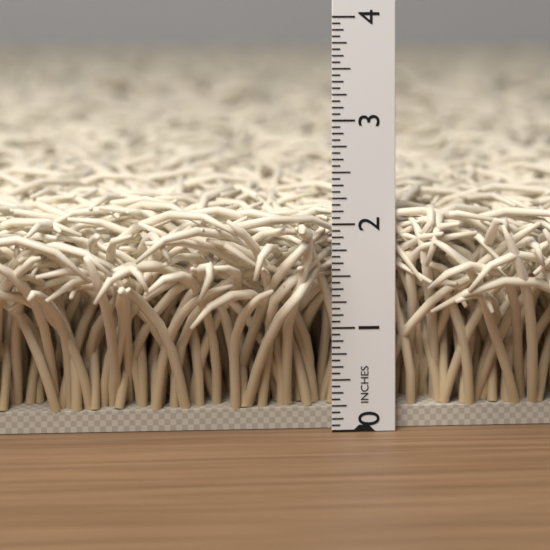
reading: 2.1875 in
